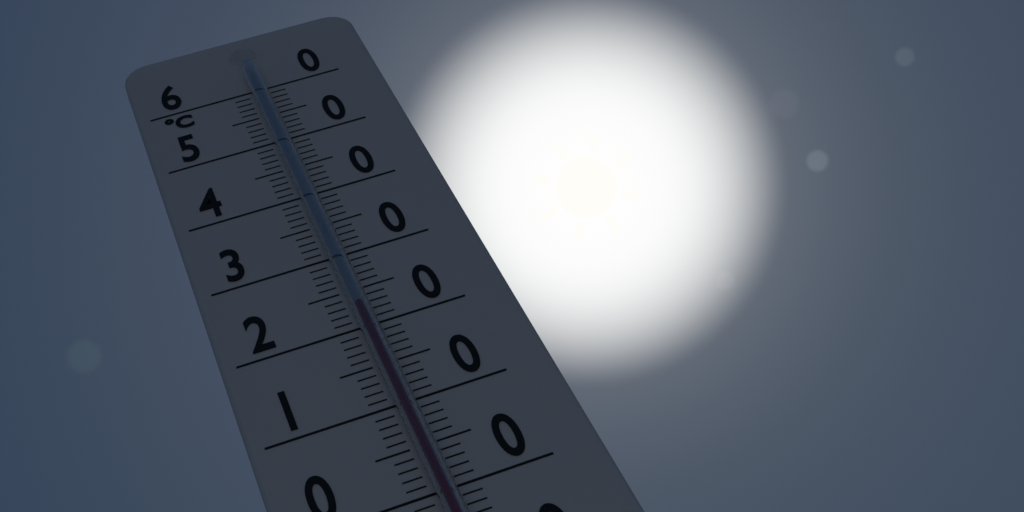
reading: 22 °C
